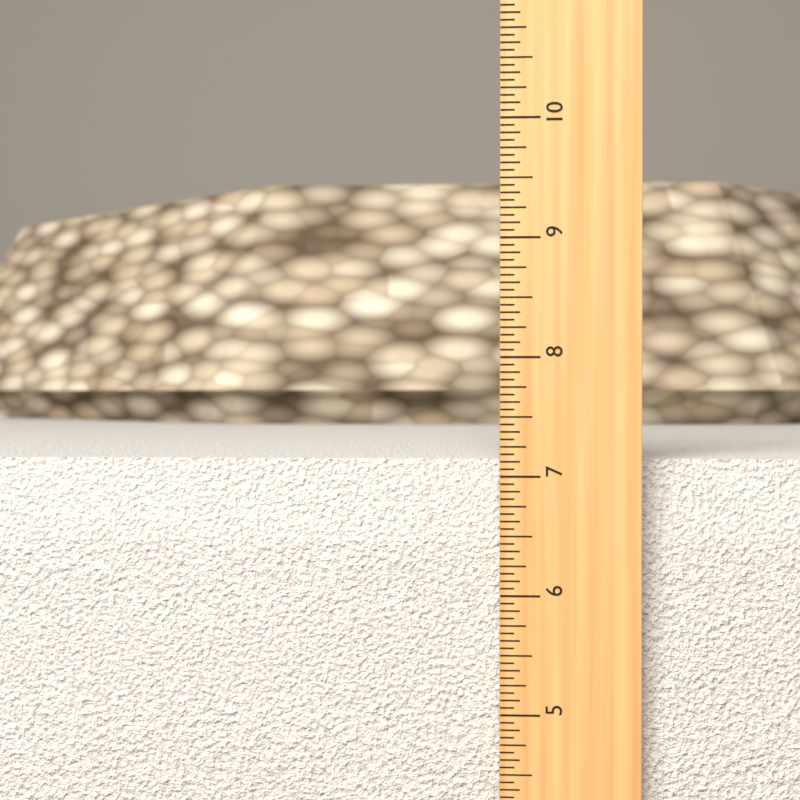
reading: 7.1250 in
